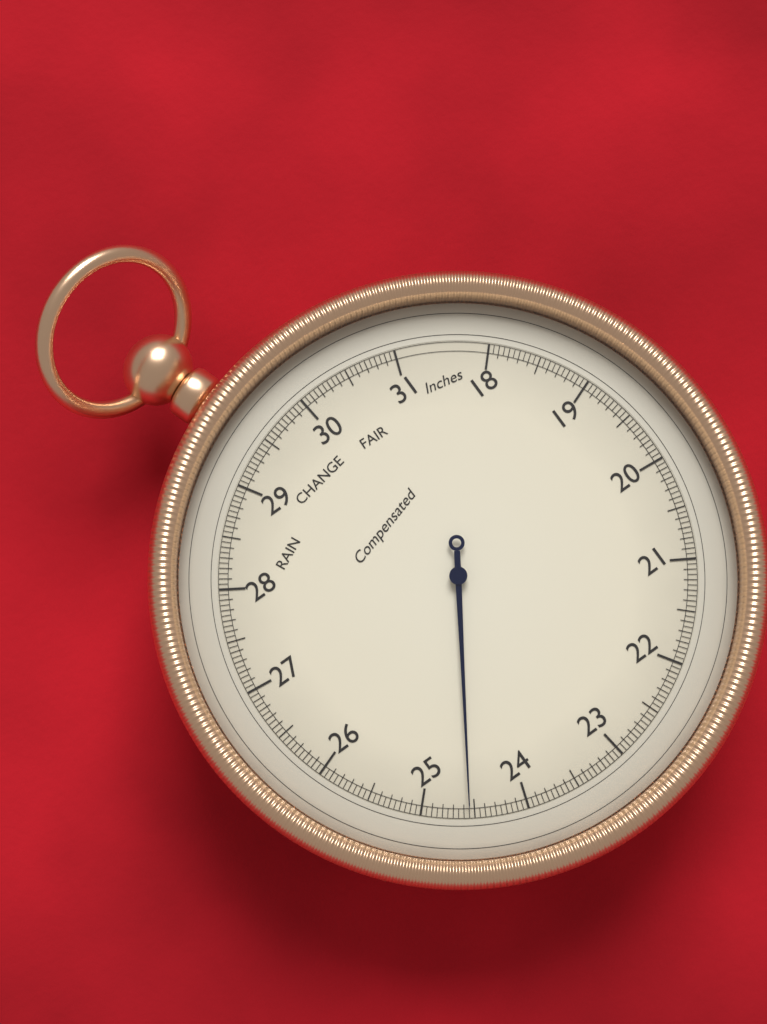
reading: 24.55 inHg
